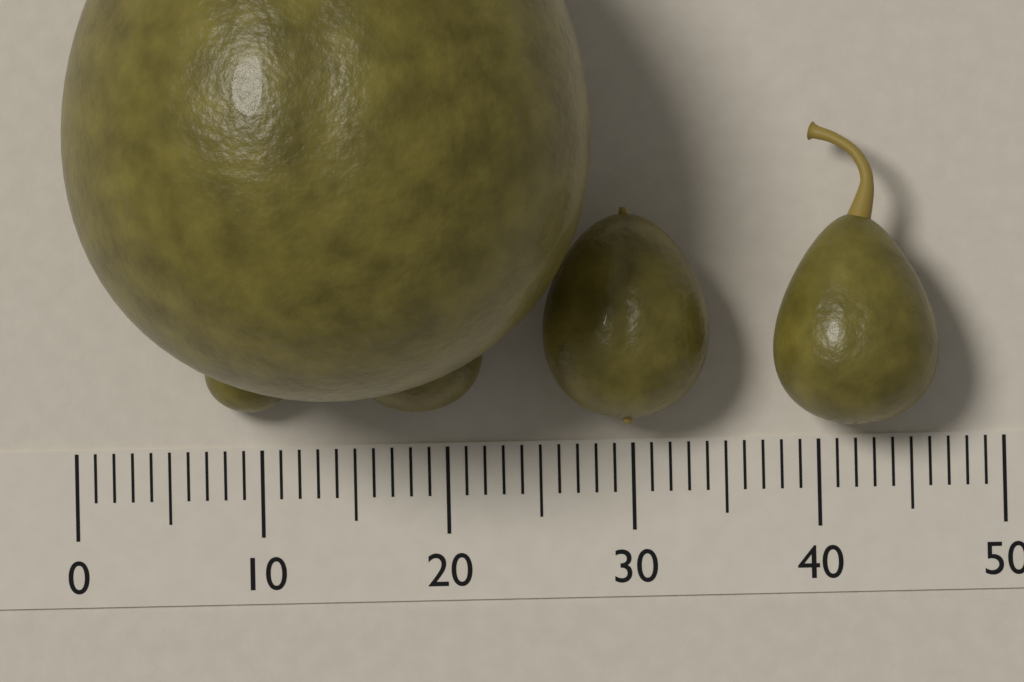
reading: 28 (no unit)
